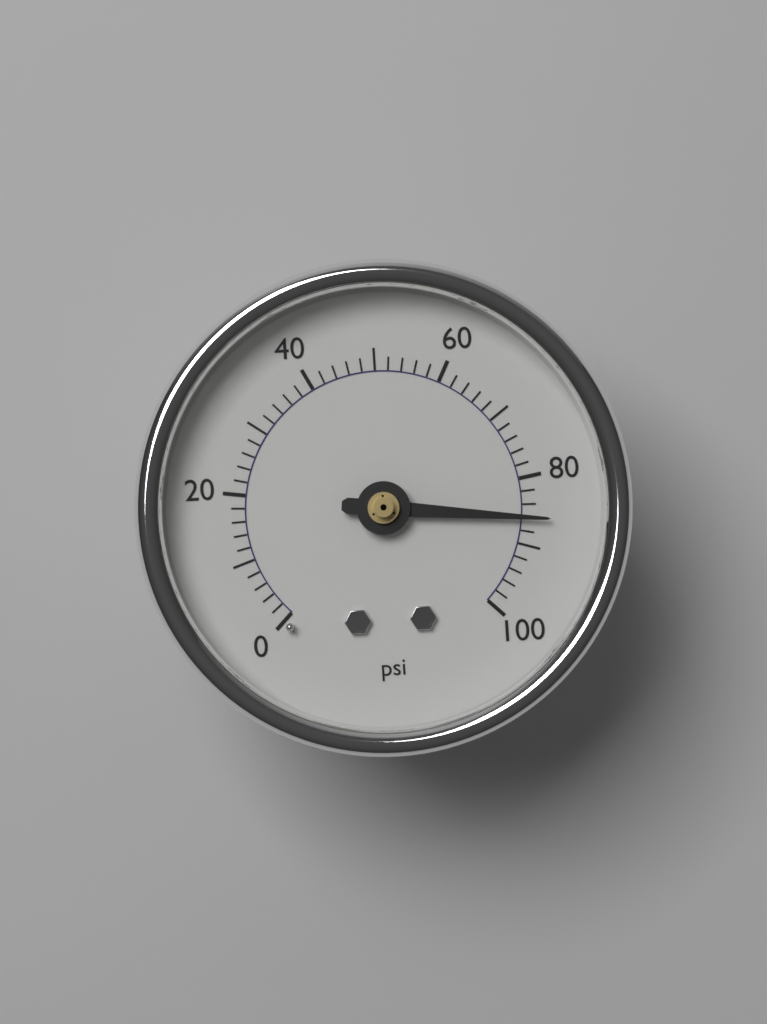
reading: 86 psi
